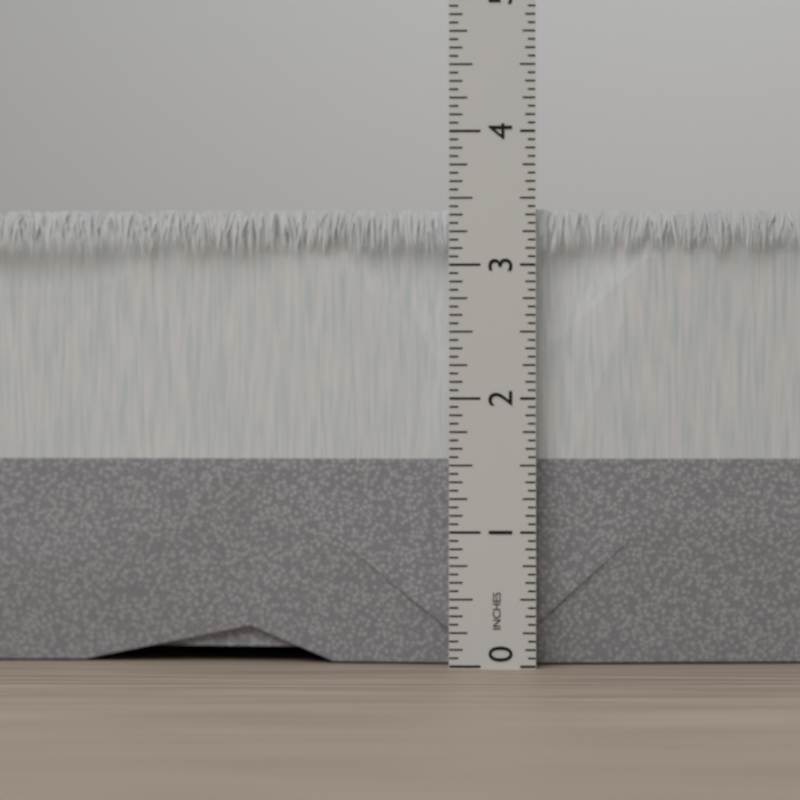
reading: 3.4375 in
